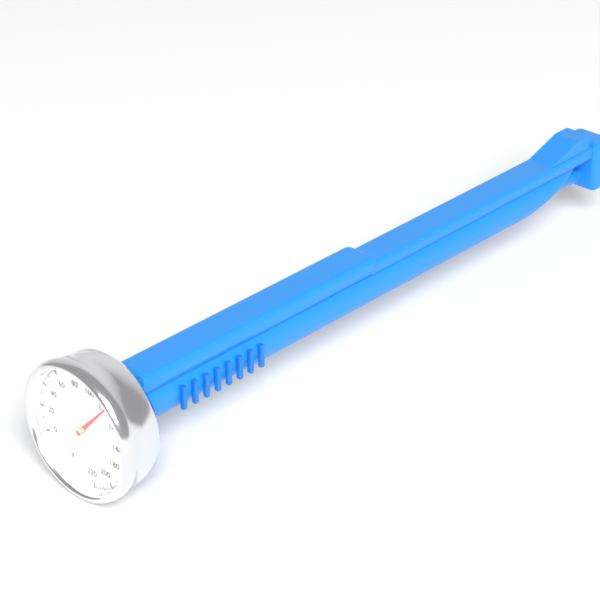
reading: 122 °F
